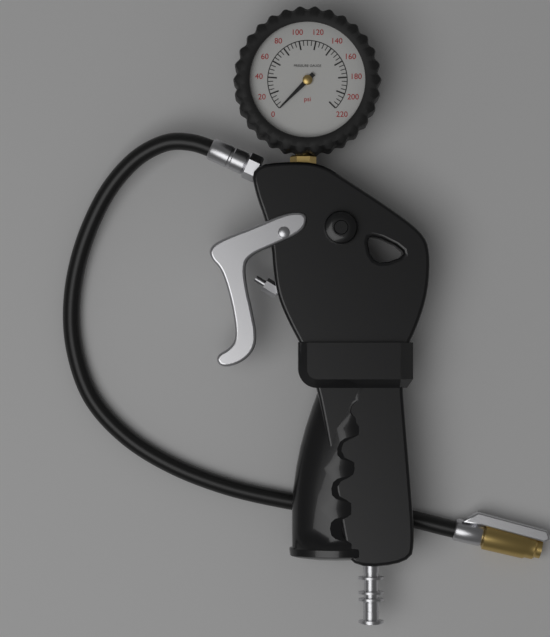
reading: 0 psi
